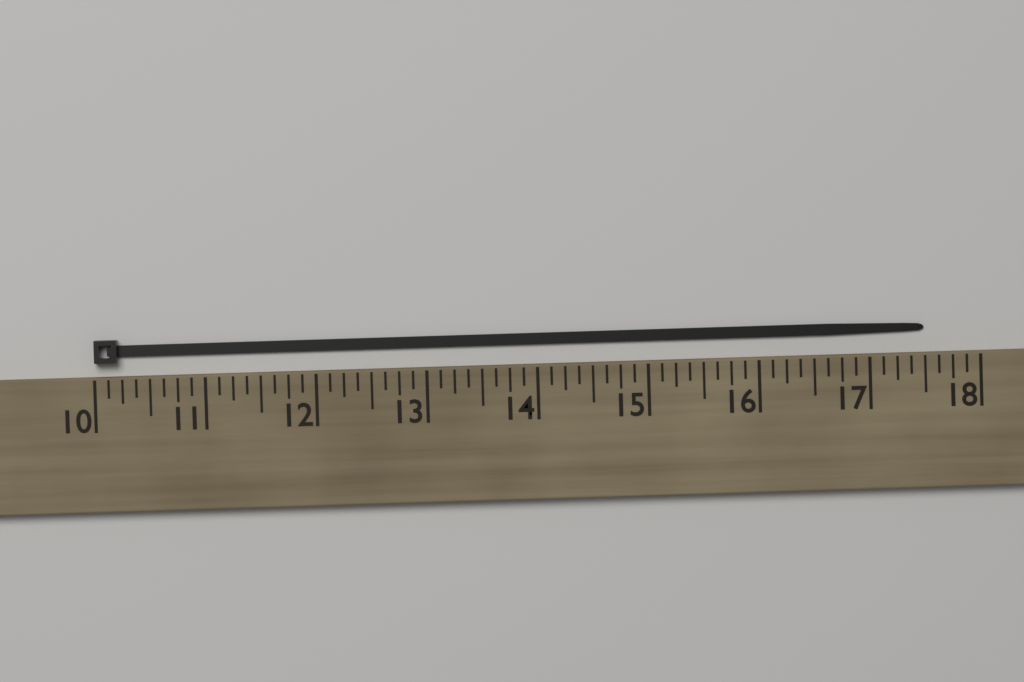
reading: 17.500 (no unit)
